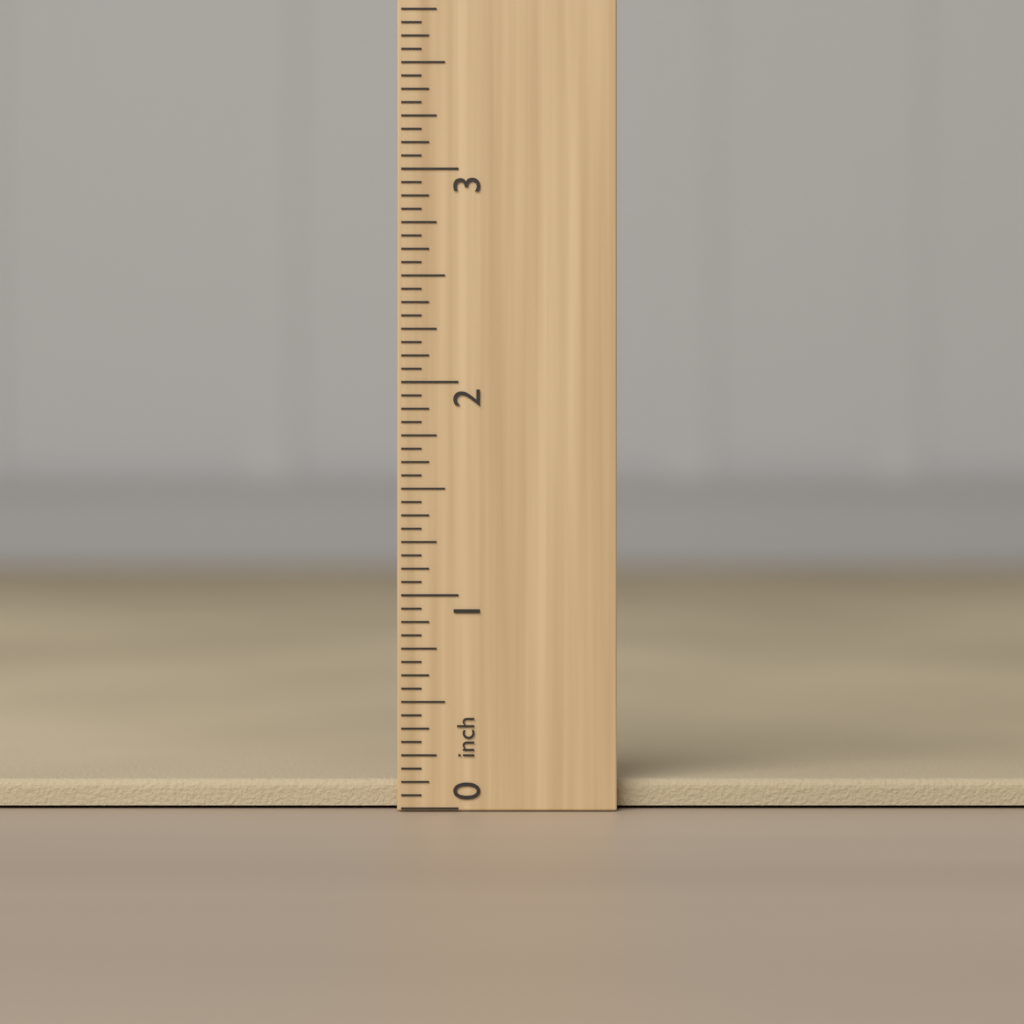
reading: 0.1250 inch
